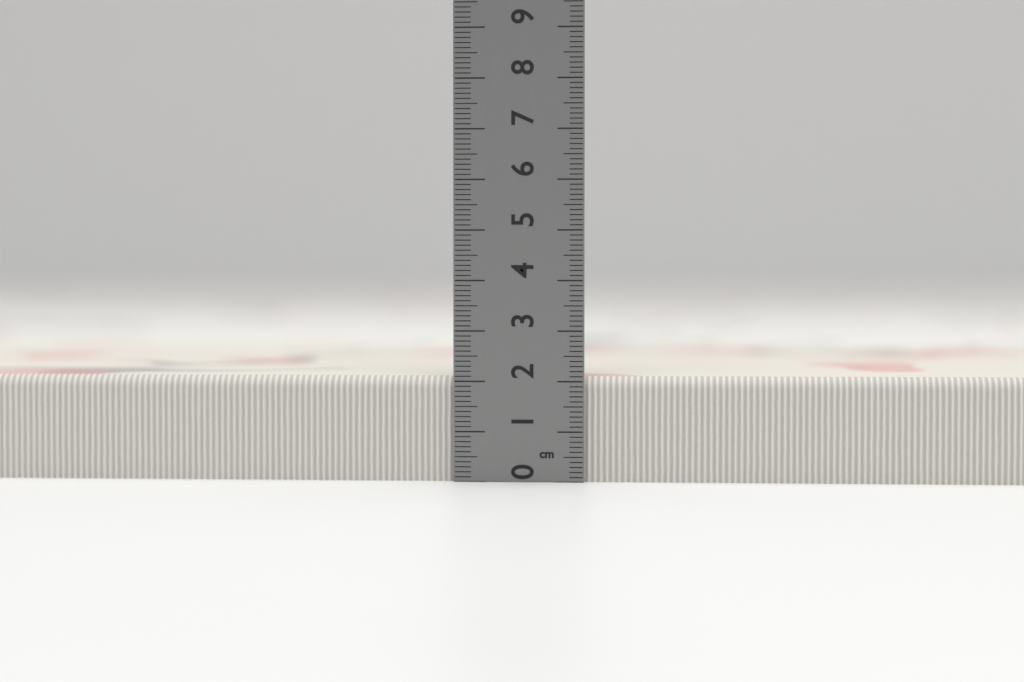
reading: 2.1 cm
